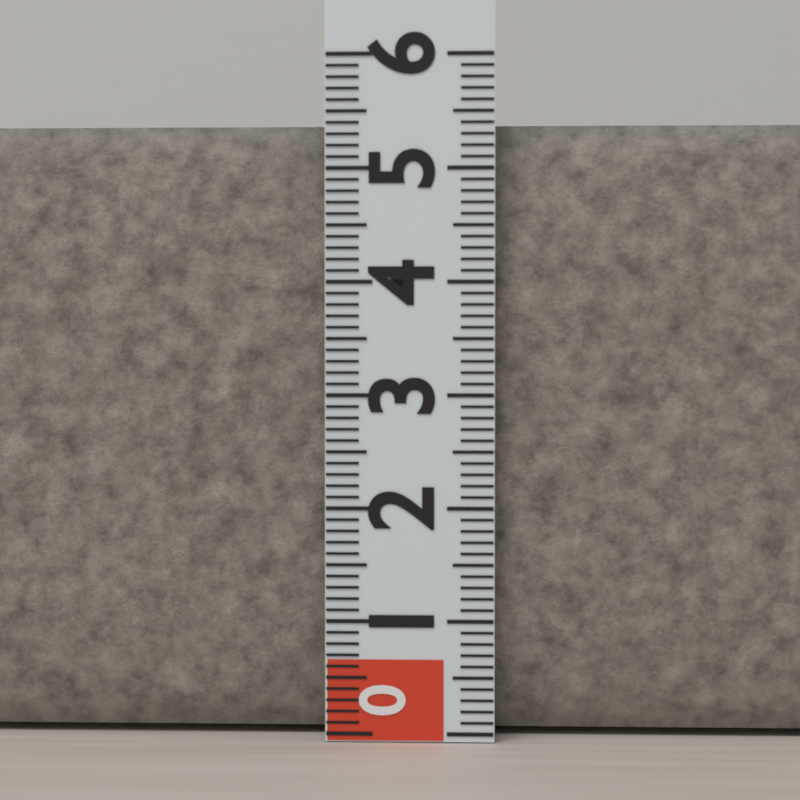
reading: 5.4 (no unit)
